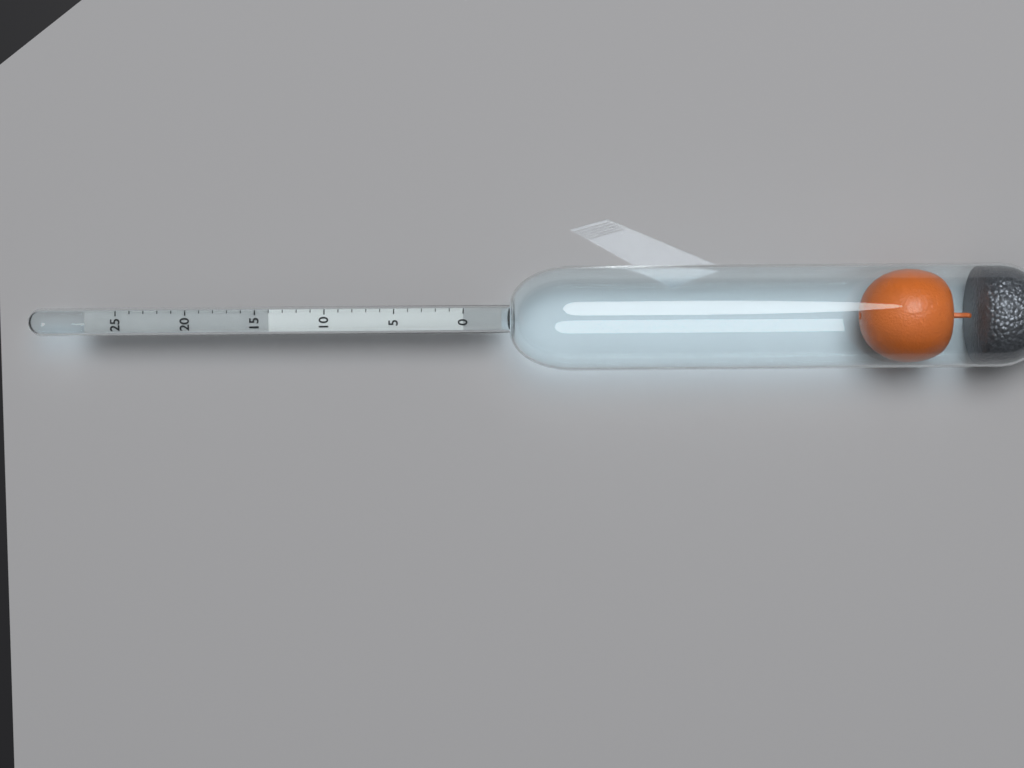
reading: 14 (no unit)
